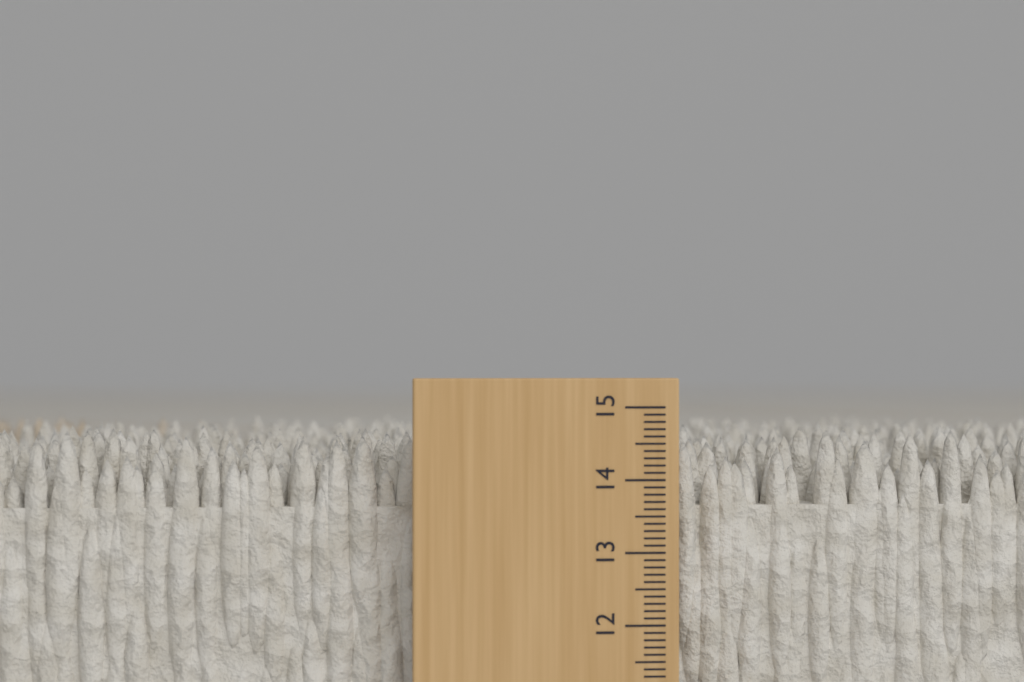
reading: 14.7 cm
